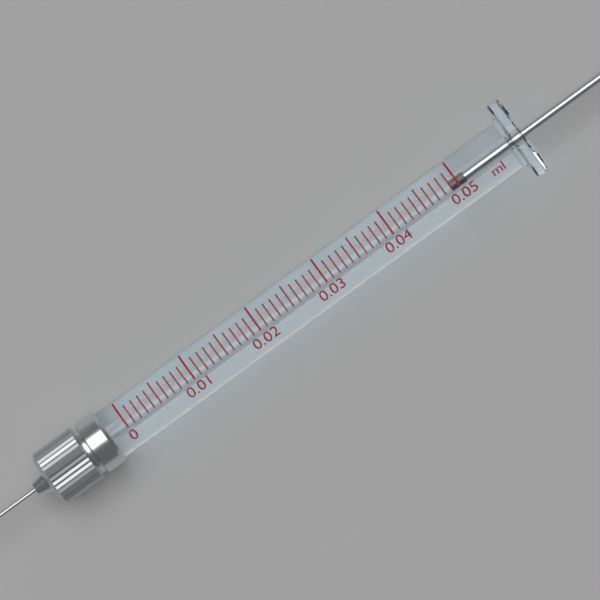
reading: 0.049 ml
